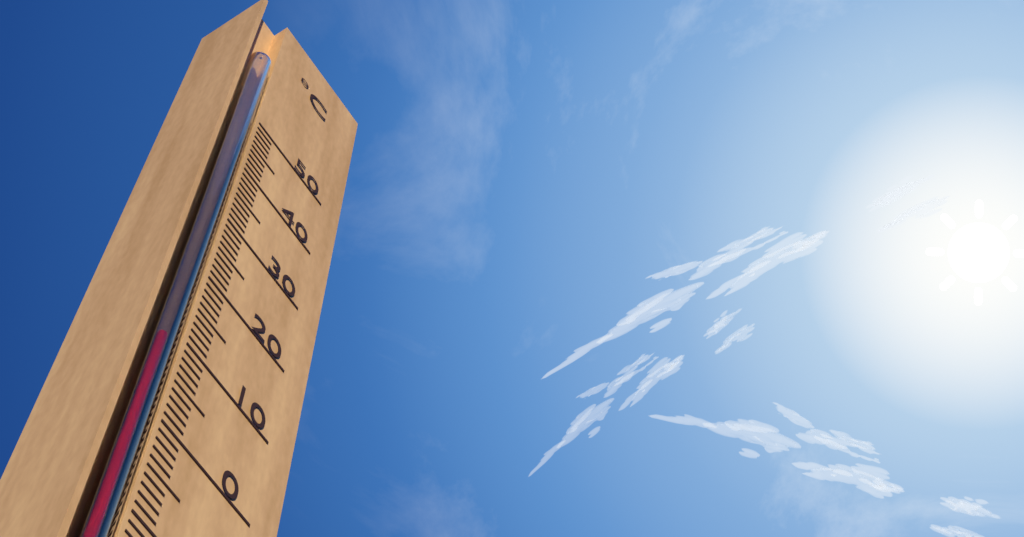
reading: 8 °C
